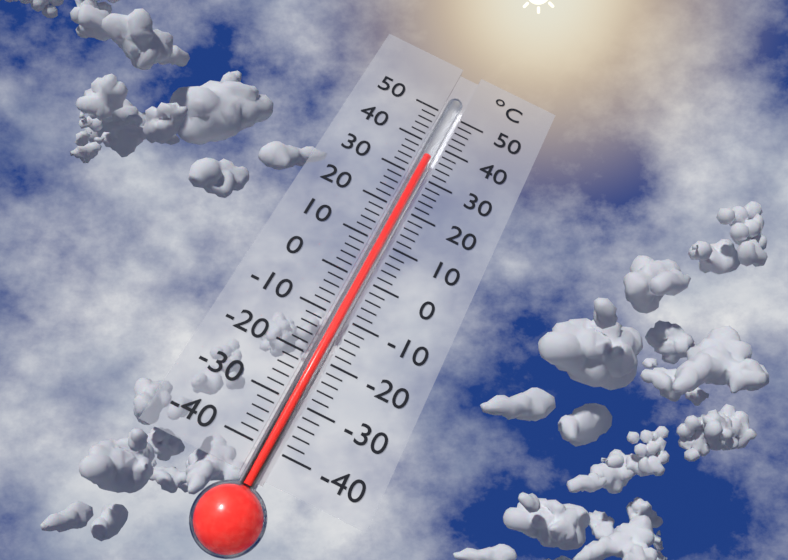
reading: 36 °C
